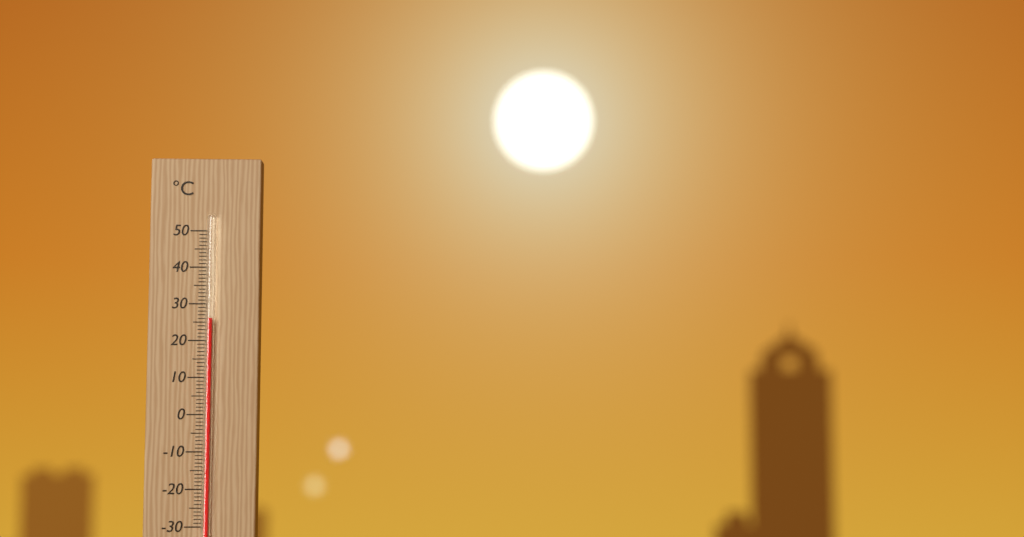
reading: 26 °C
